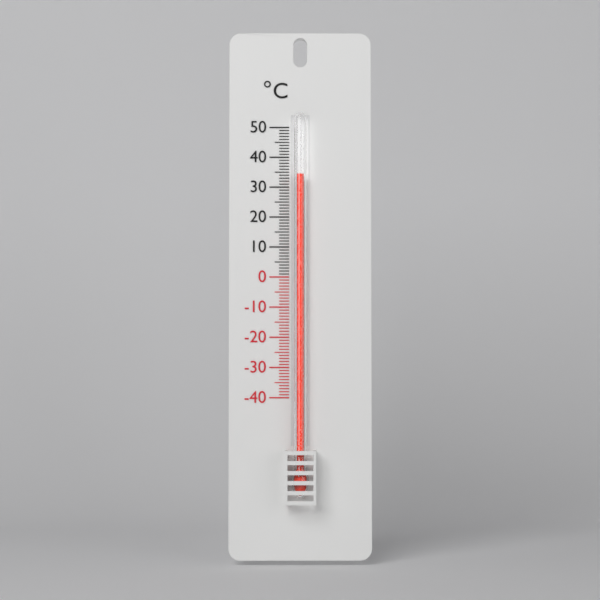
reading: 34 °C
